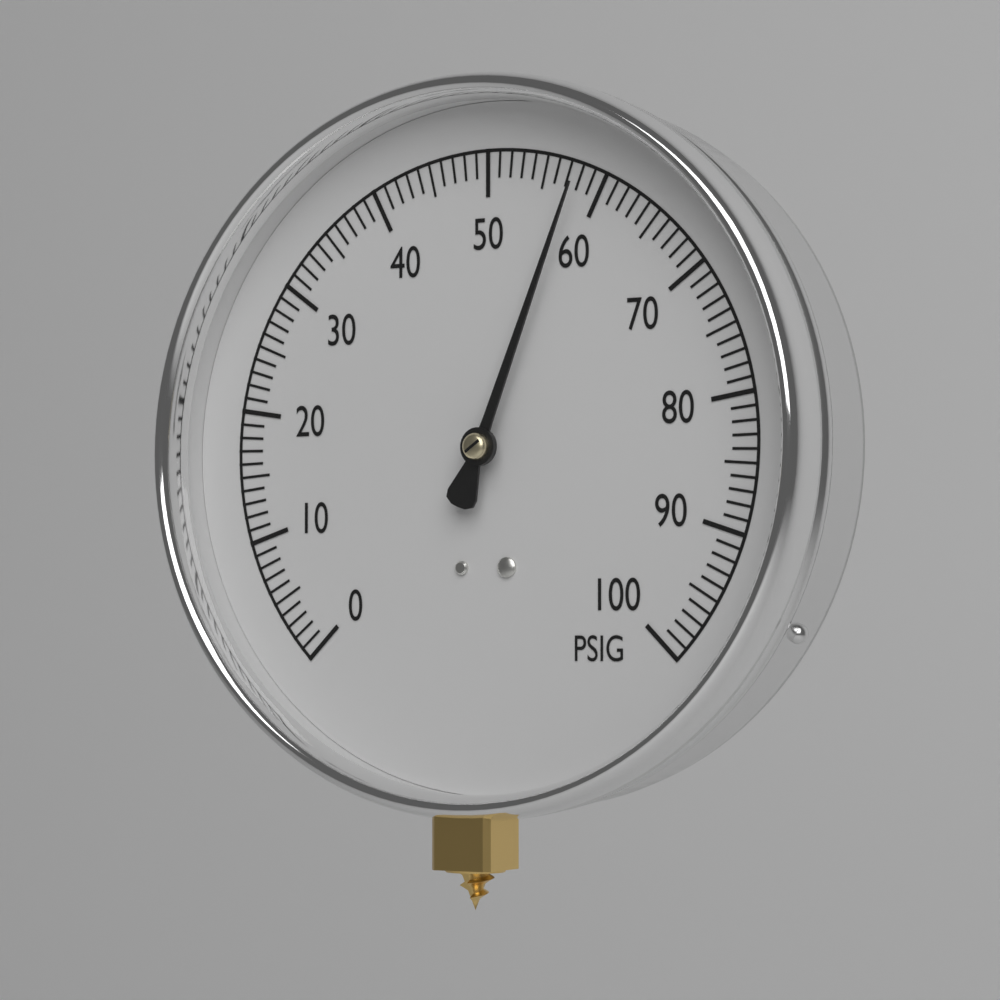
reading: 58 PSIG
